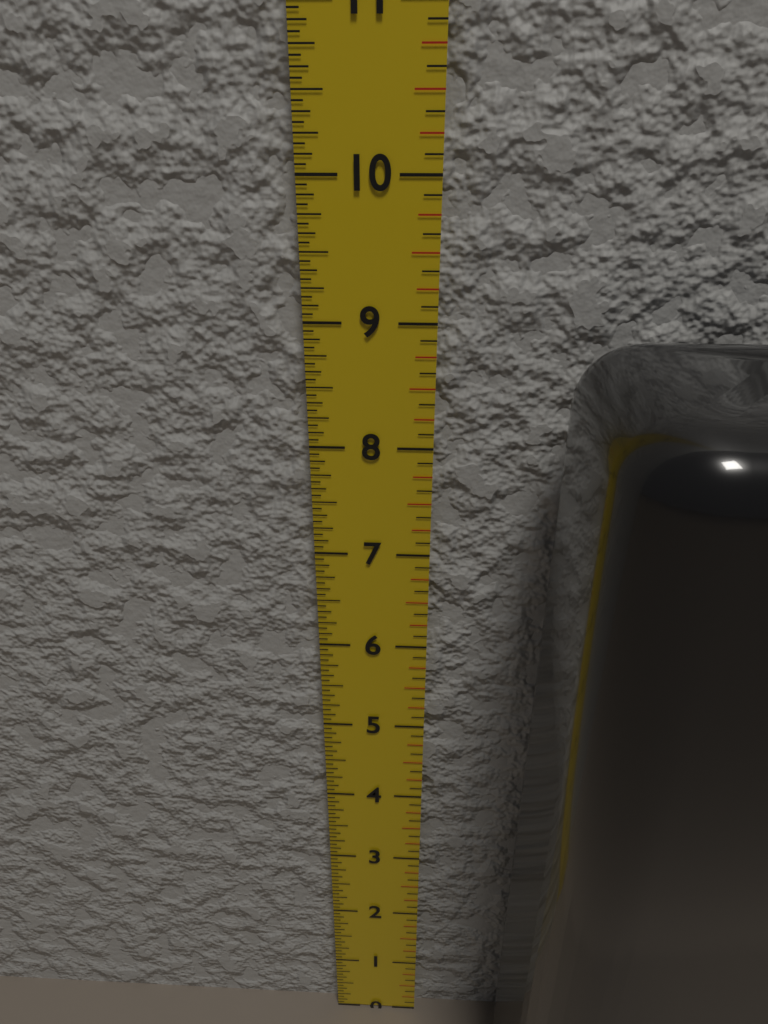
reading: 9.0000 in
